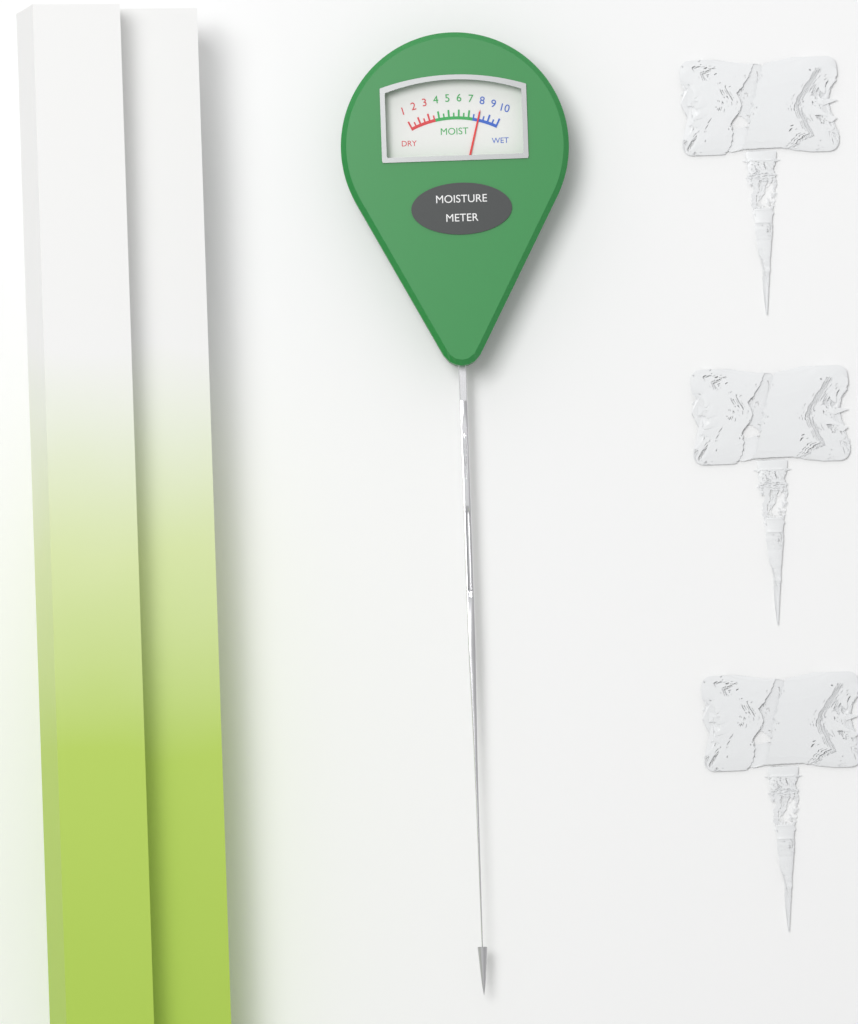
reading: 8.0 (no unit)
